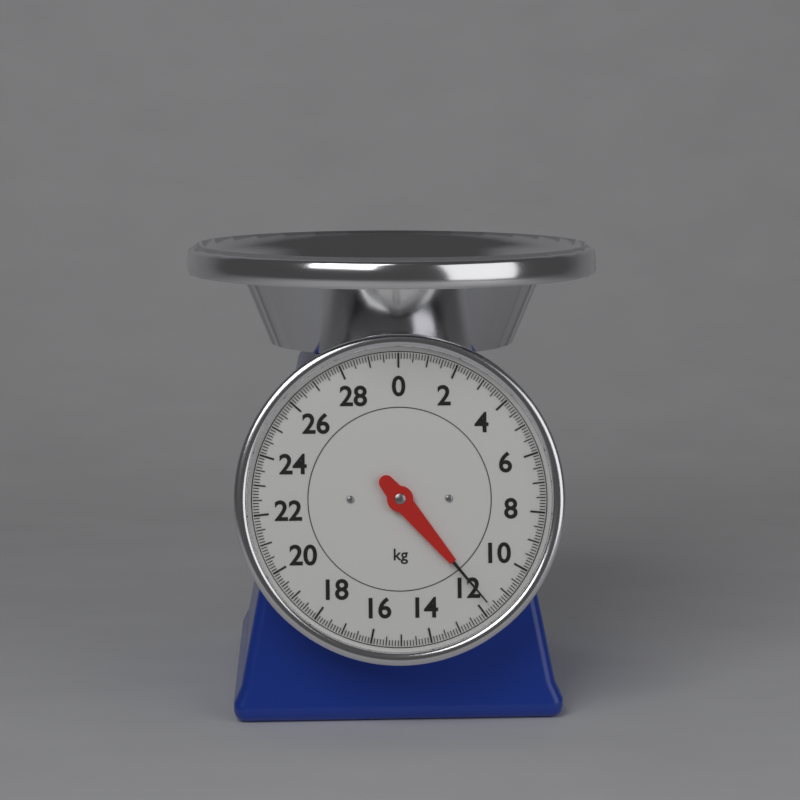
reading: 11.7 kg
